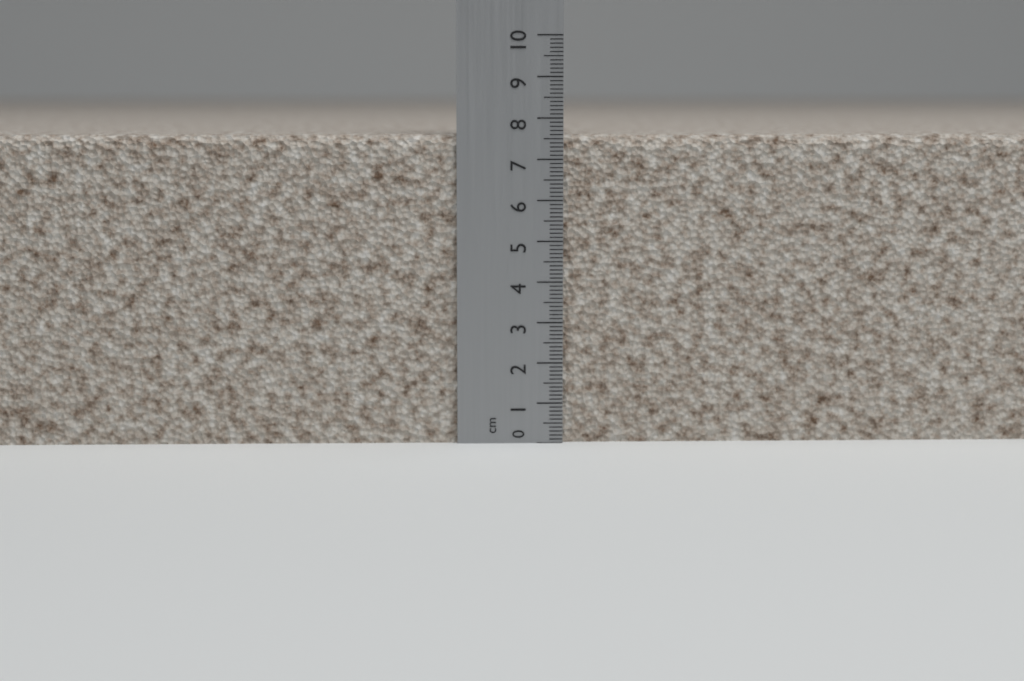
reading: 7.6 cm
